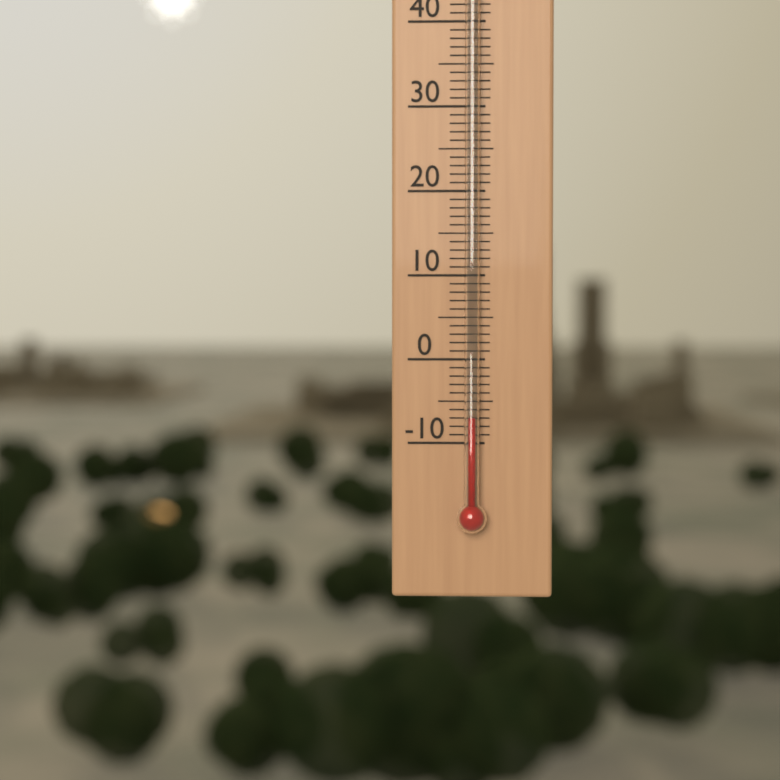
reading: -7 °C
